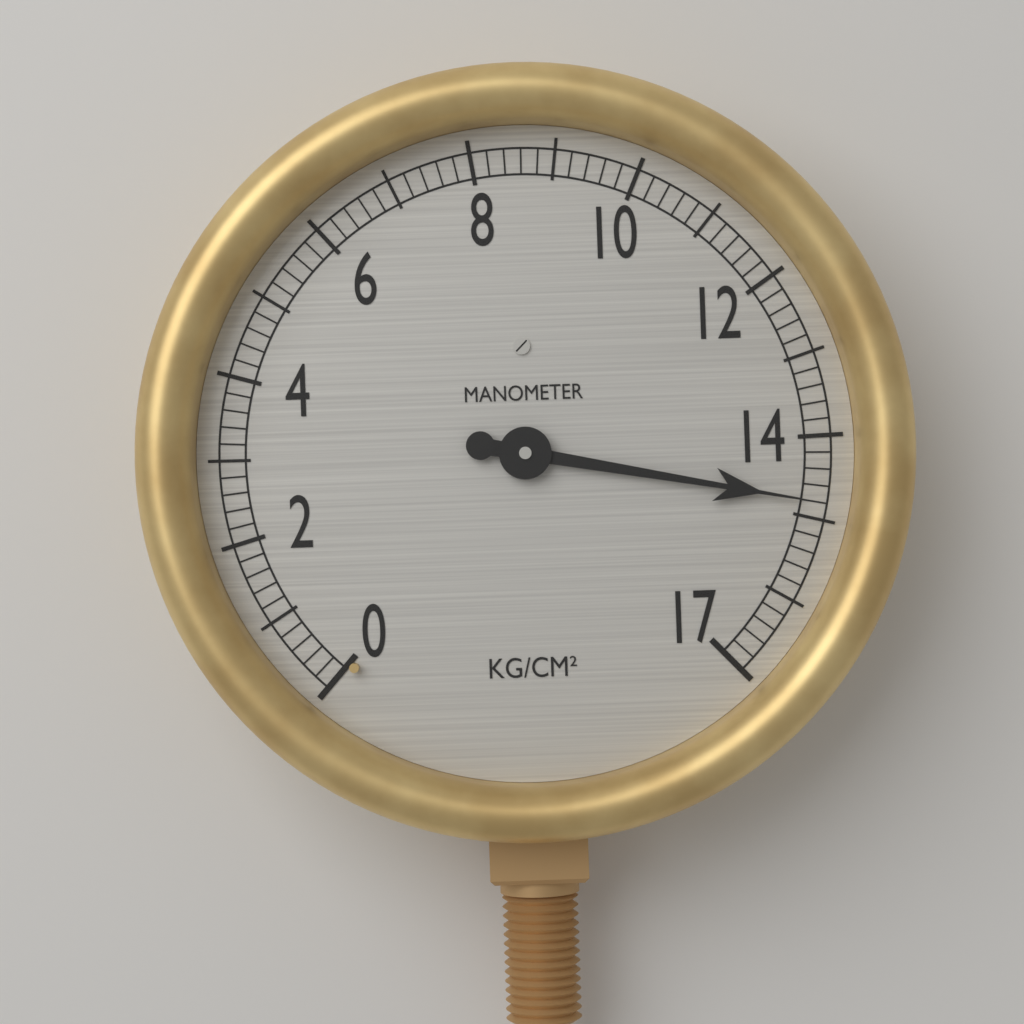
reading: 14.8 kg/cm²
